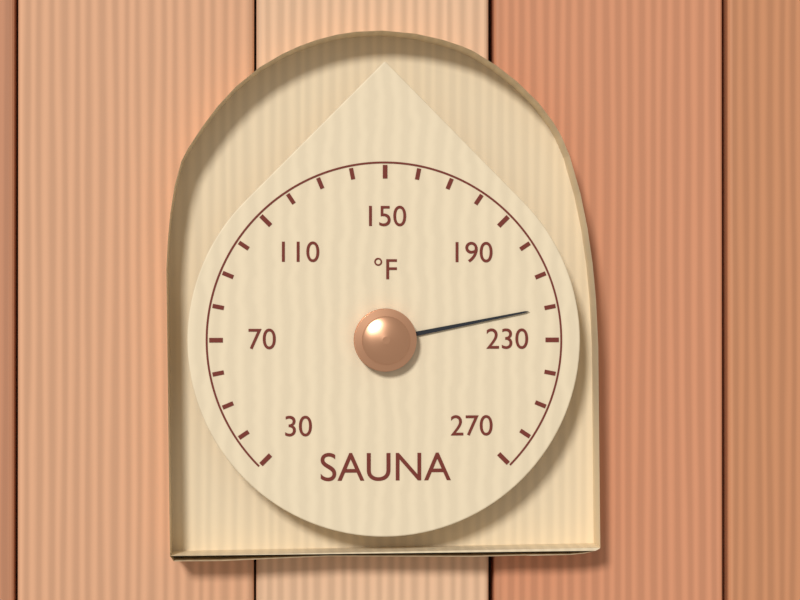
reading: 220 °F
